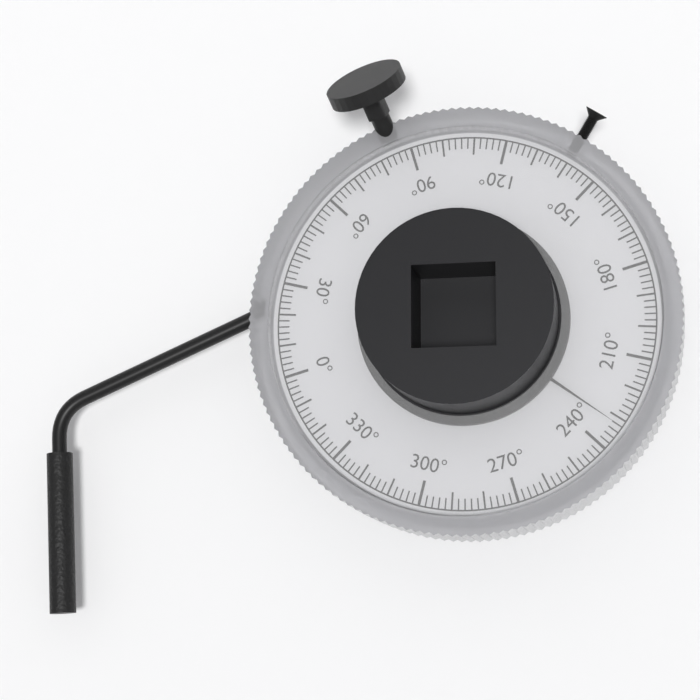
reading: 232 °
